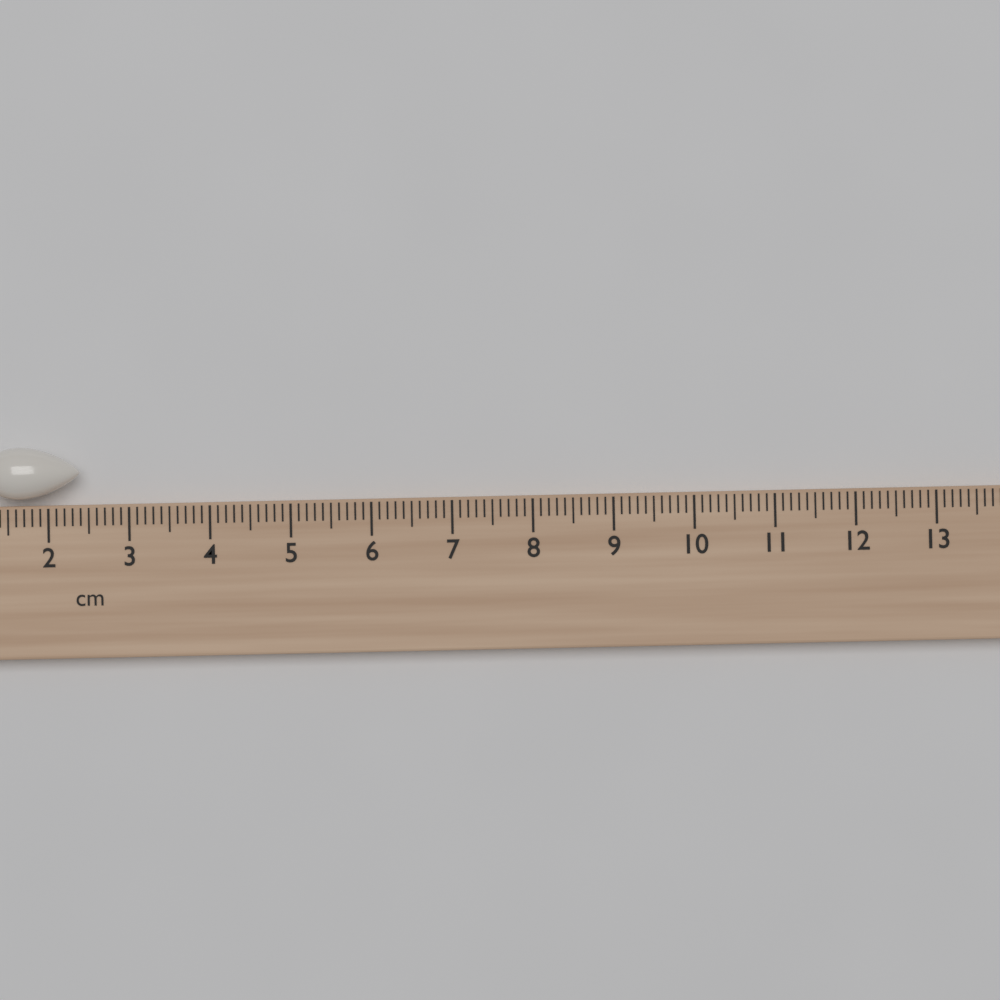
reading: 2.4 cm
